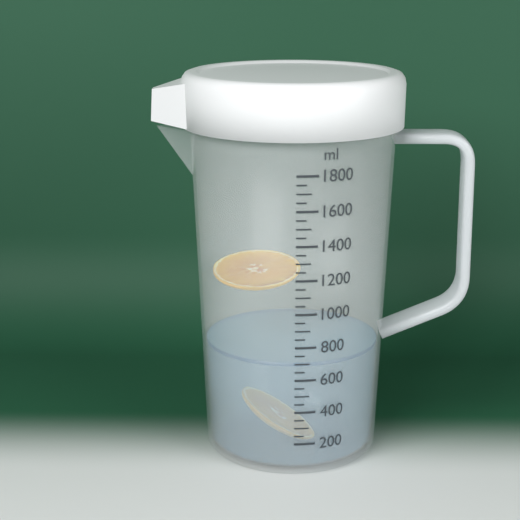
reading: 700 ml
